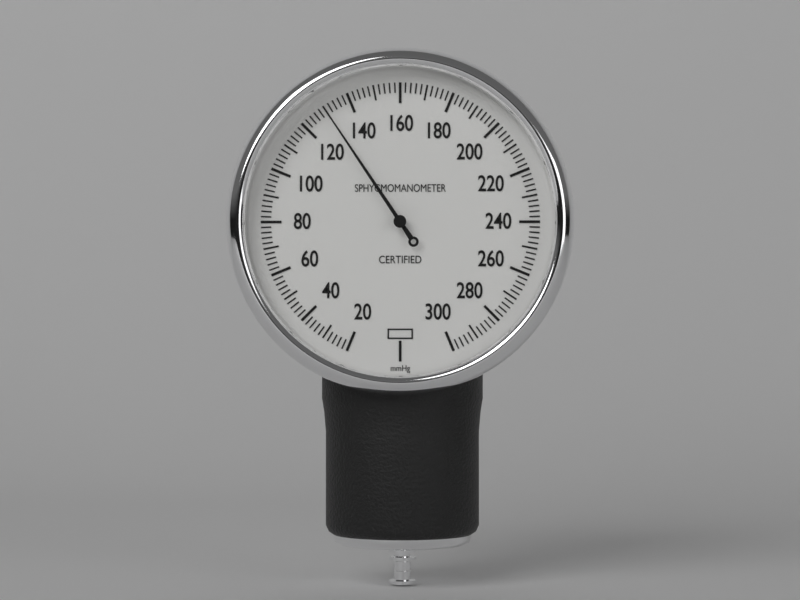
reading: 130 mmHg
